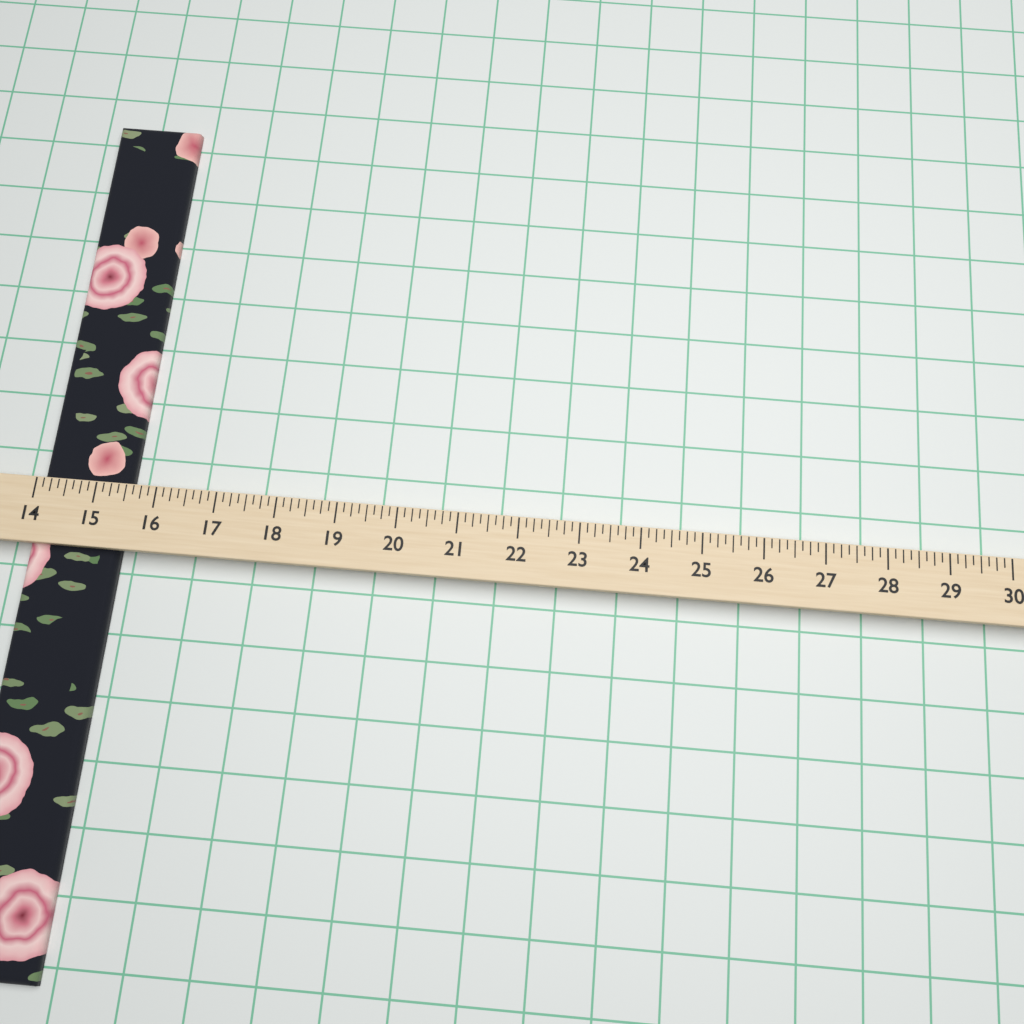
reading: 15.500 (no unit)
